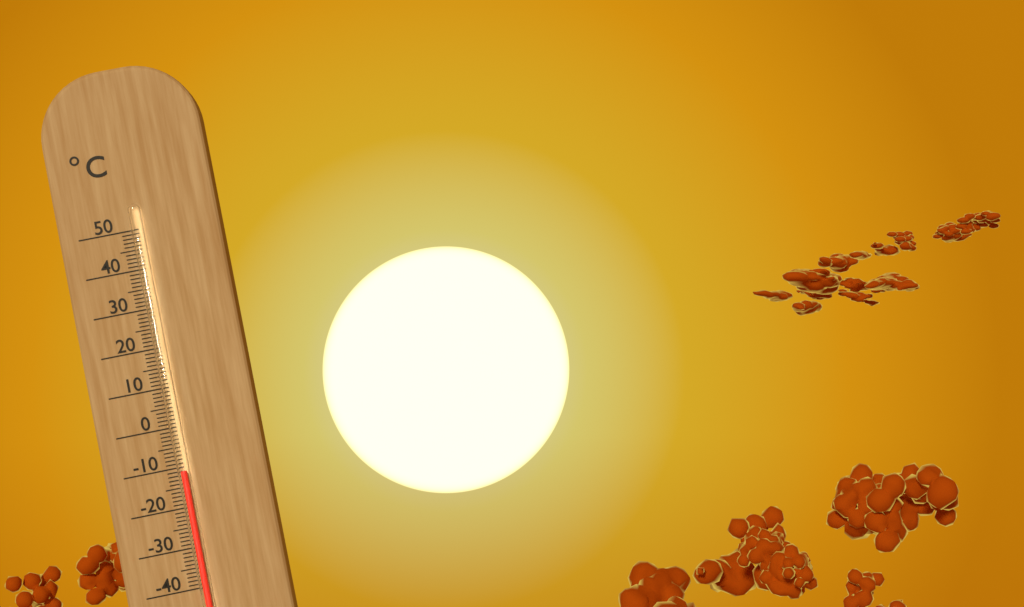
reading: -11 °C
